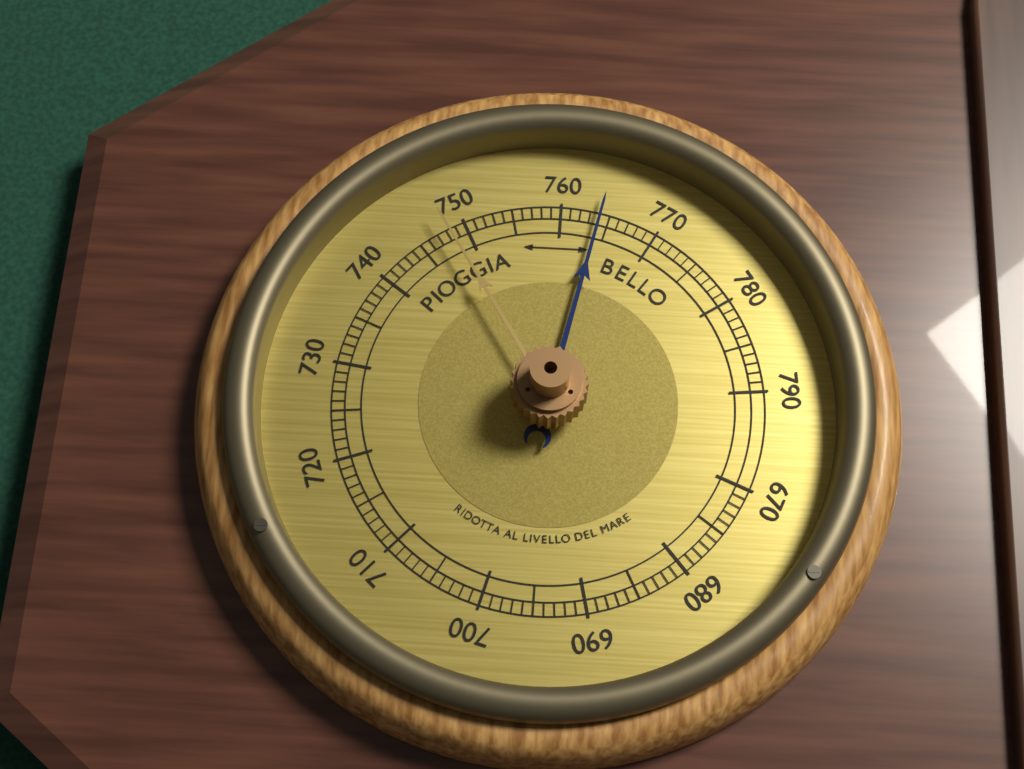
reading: 764 (no unit)
